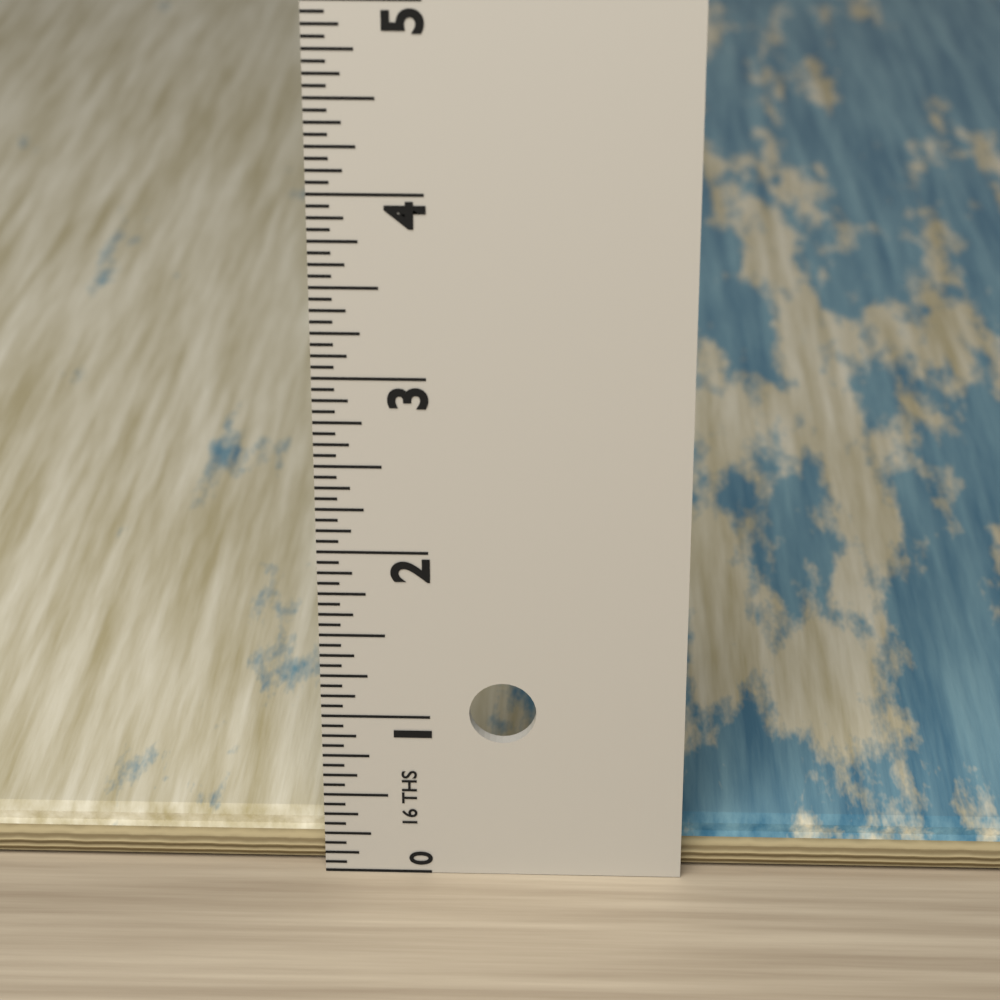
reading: 0.2500 in
